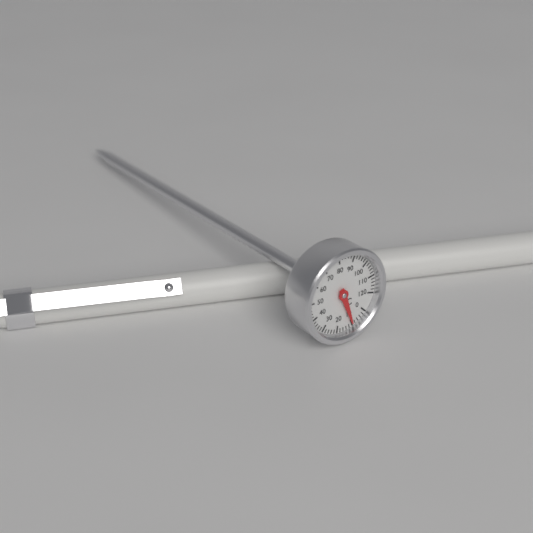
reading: 10 °C
